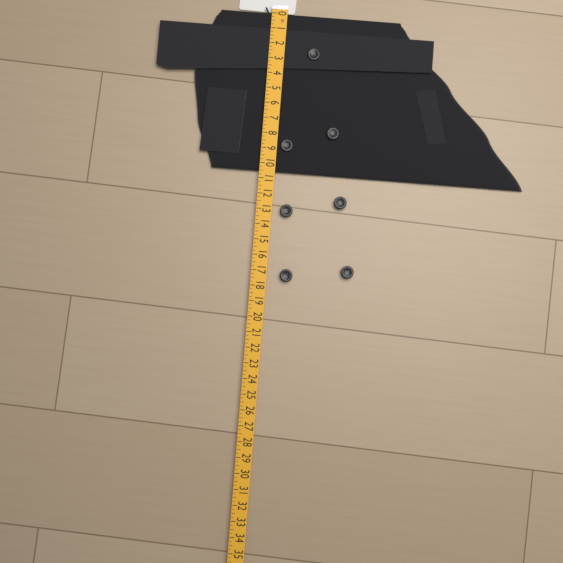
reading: 10.50 in
